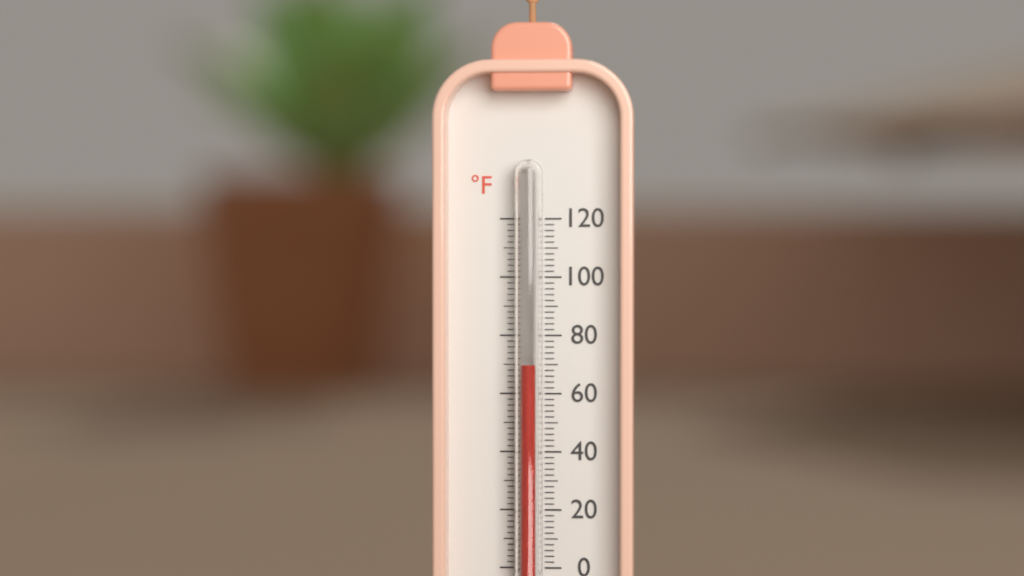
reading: 70 °F
